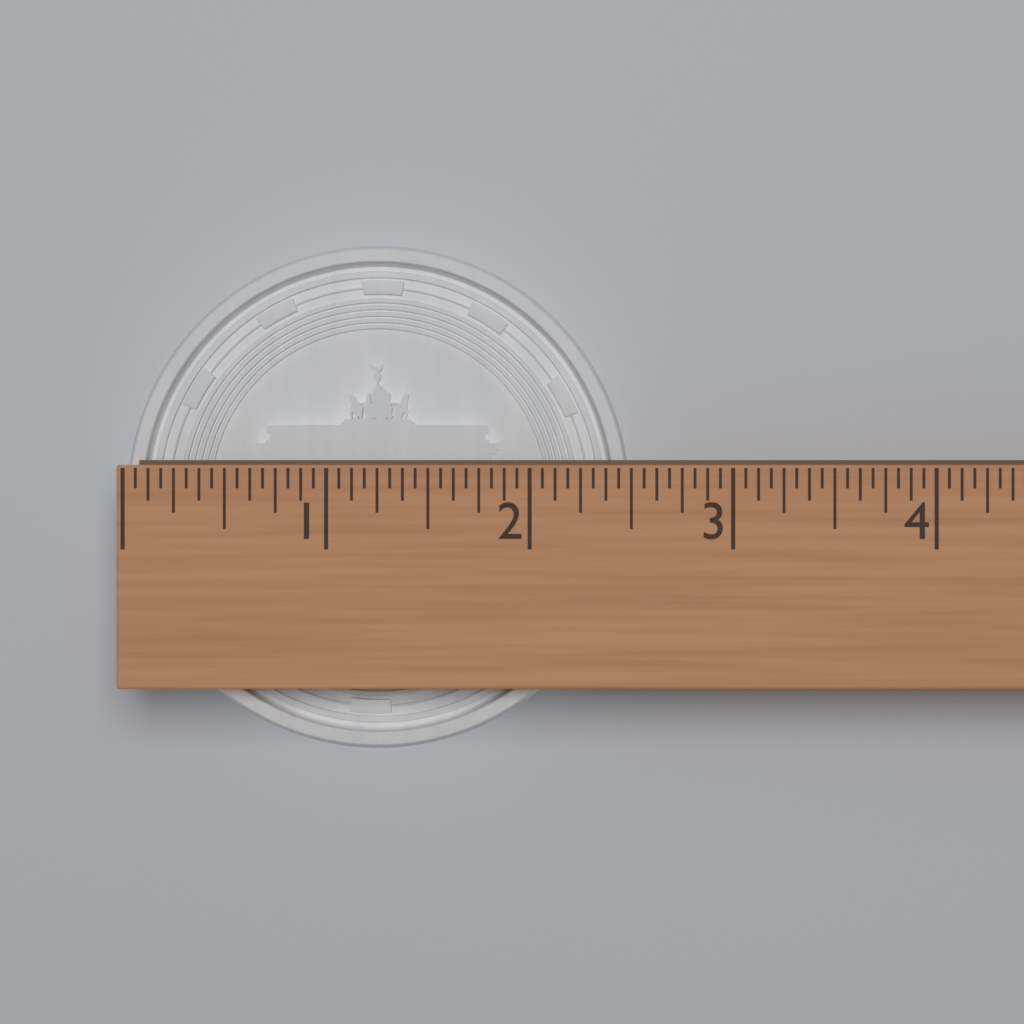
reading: 2.5000 (no unit)
